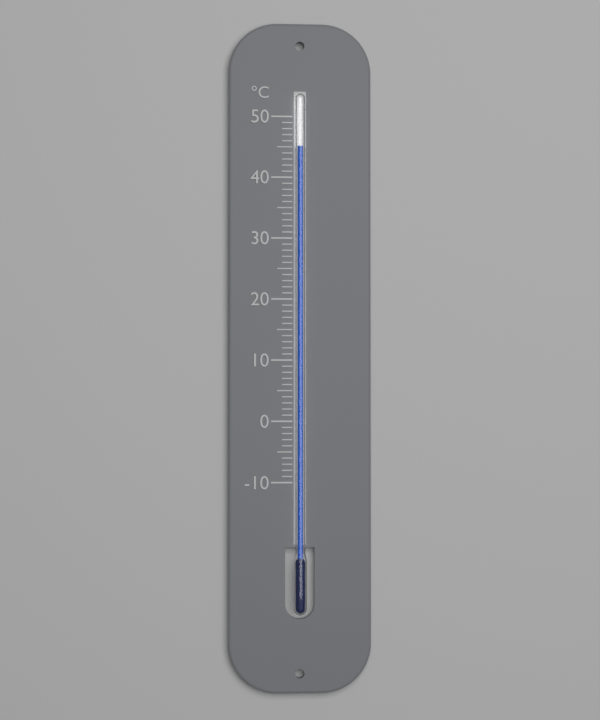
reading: 45 °C
